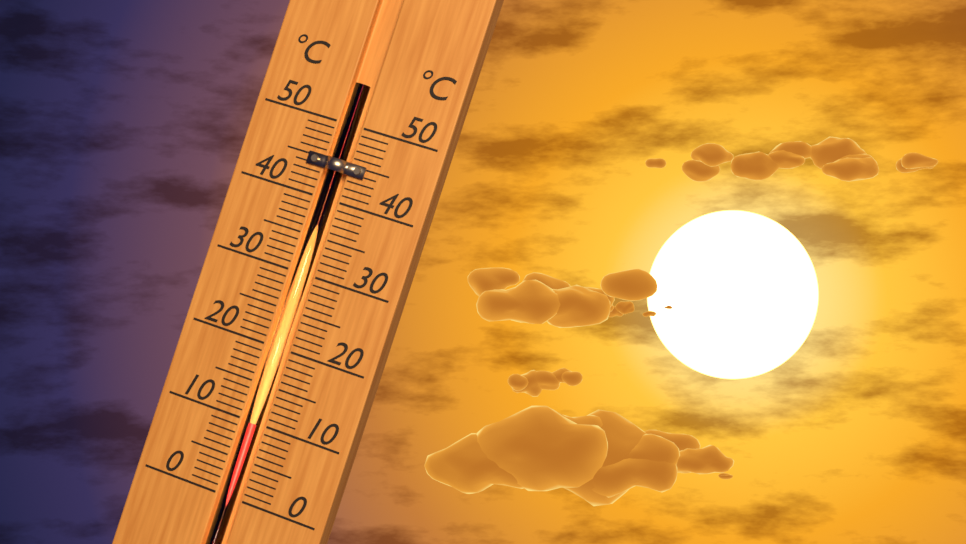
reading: 10 °C
